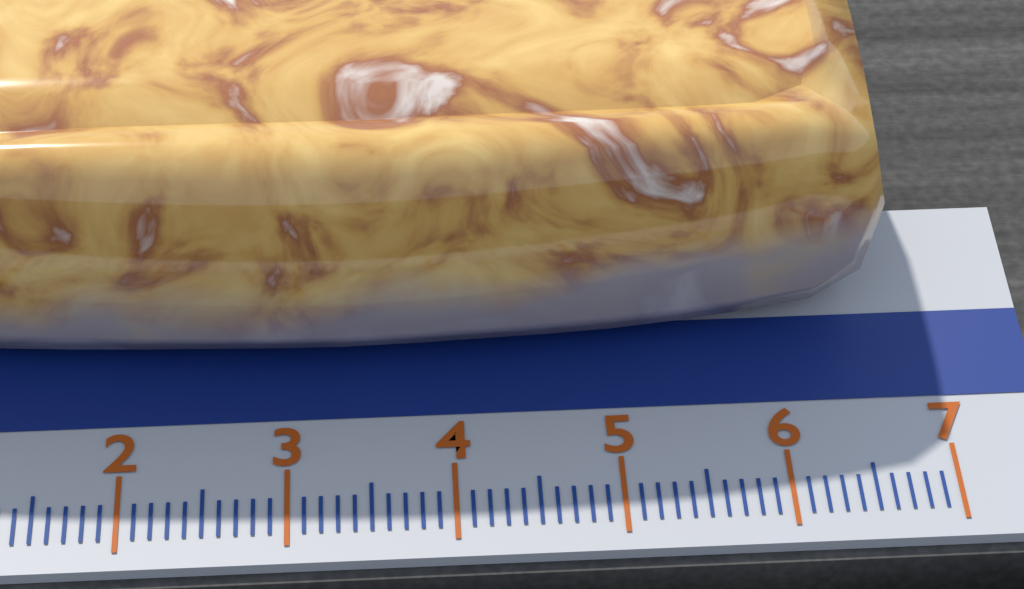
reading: 6.7 cm
